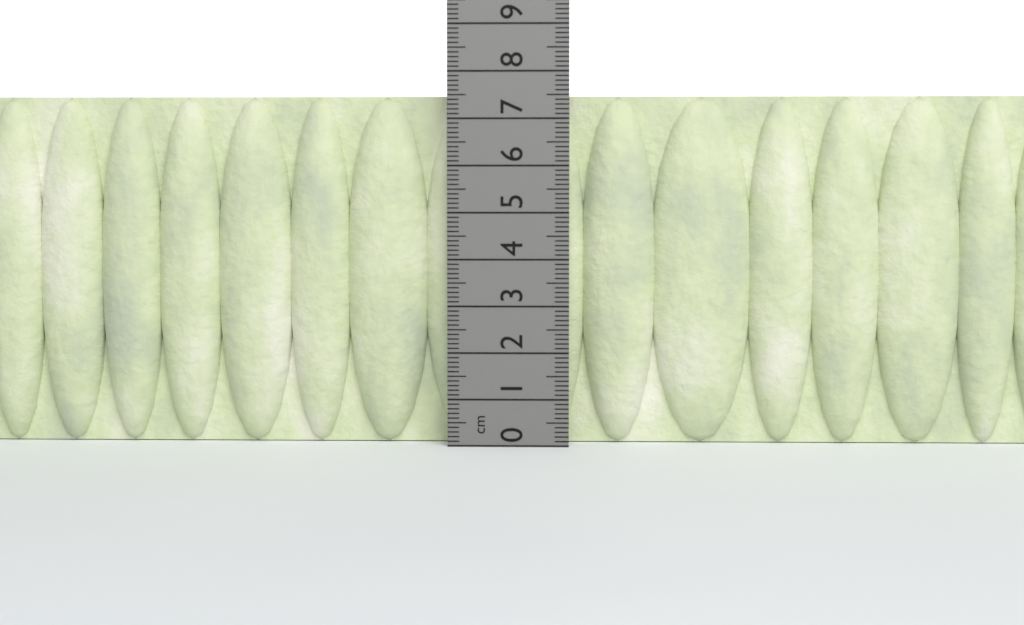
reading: 7.5 cm
